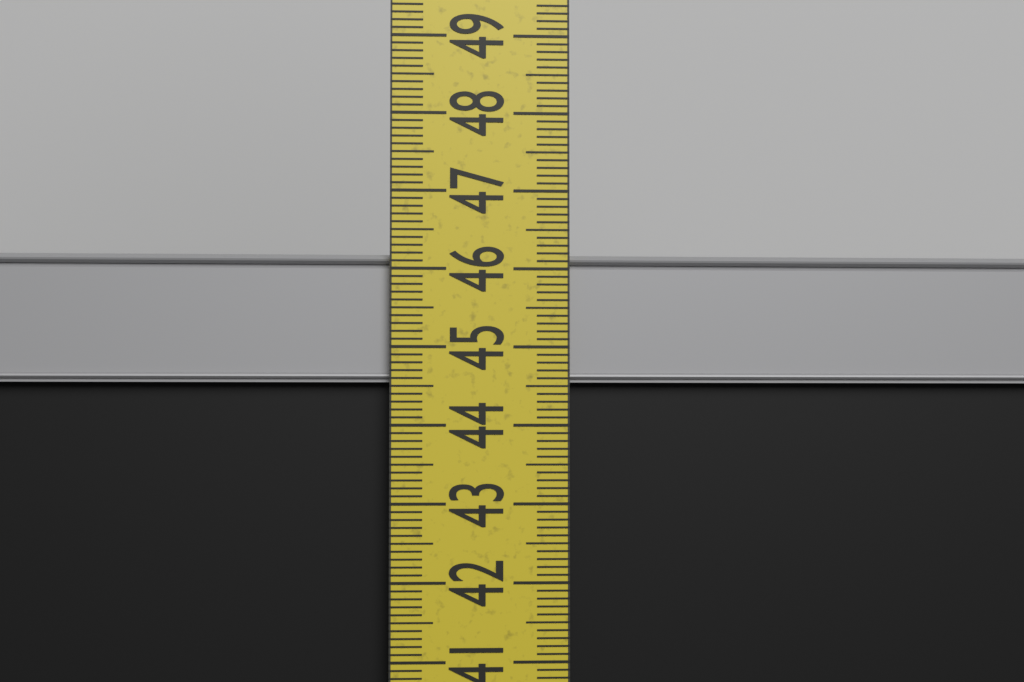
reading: 46.2 cm
